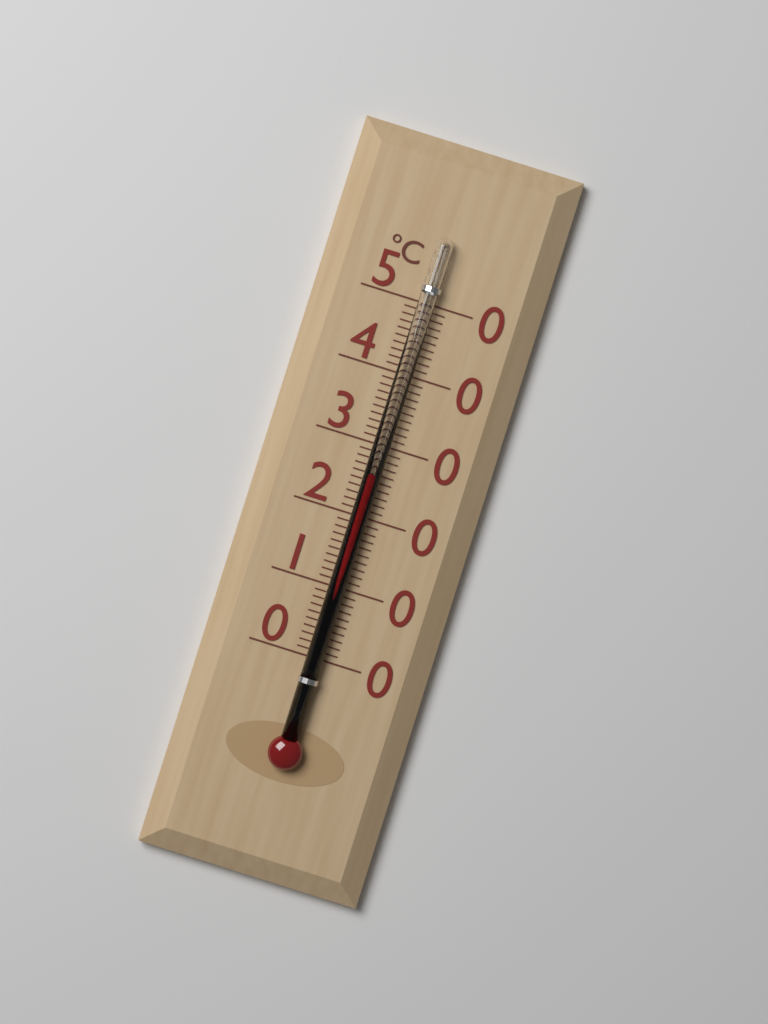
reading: 26 °C
